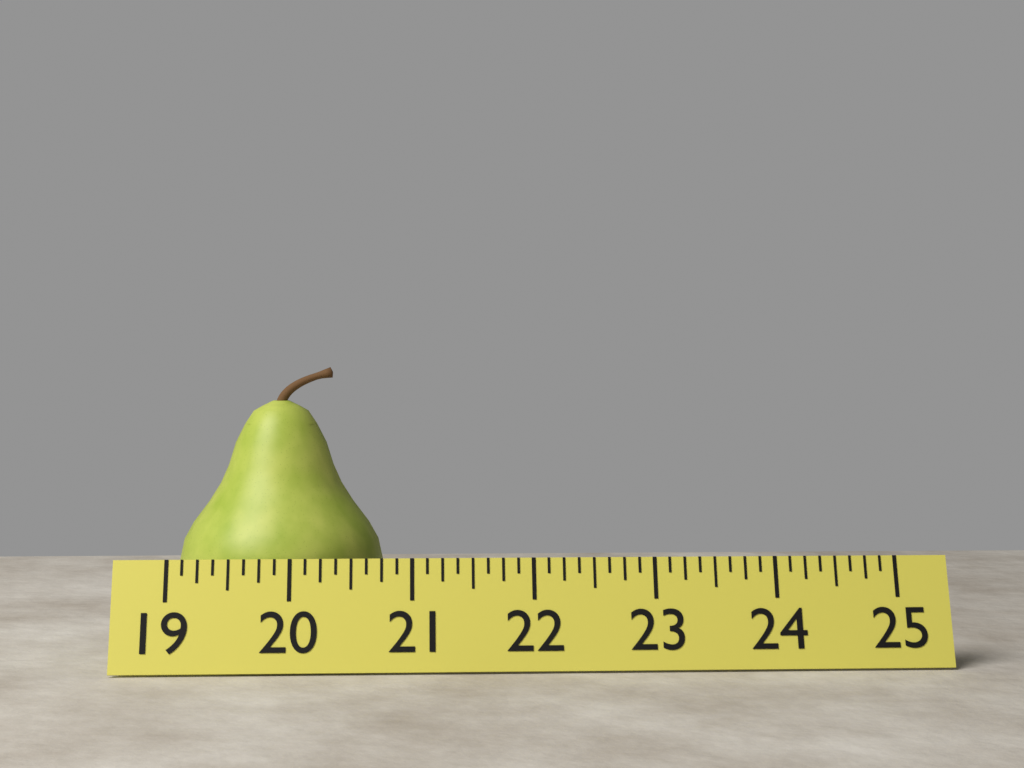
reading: 20.750 (no unit)
